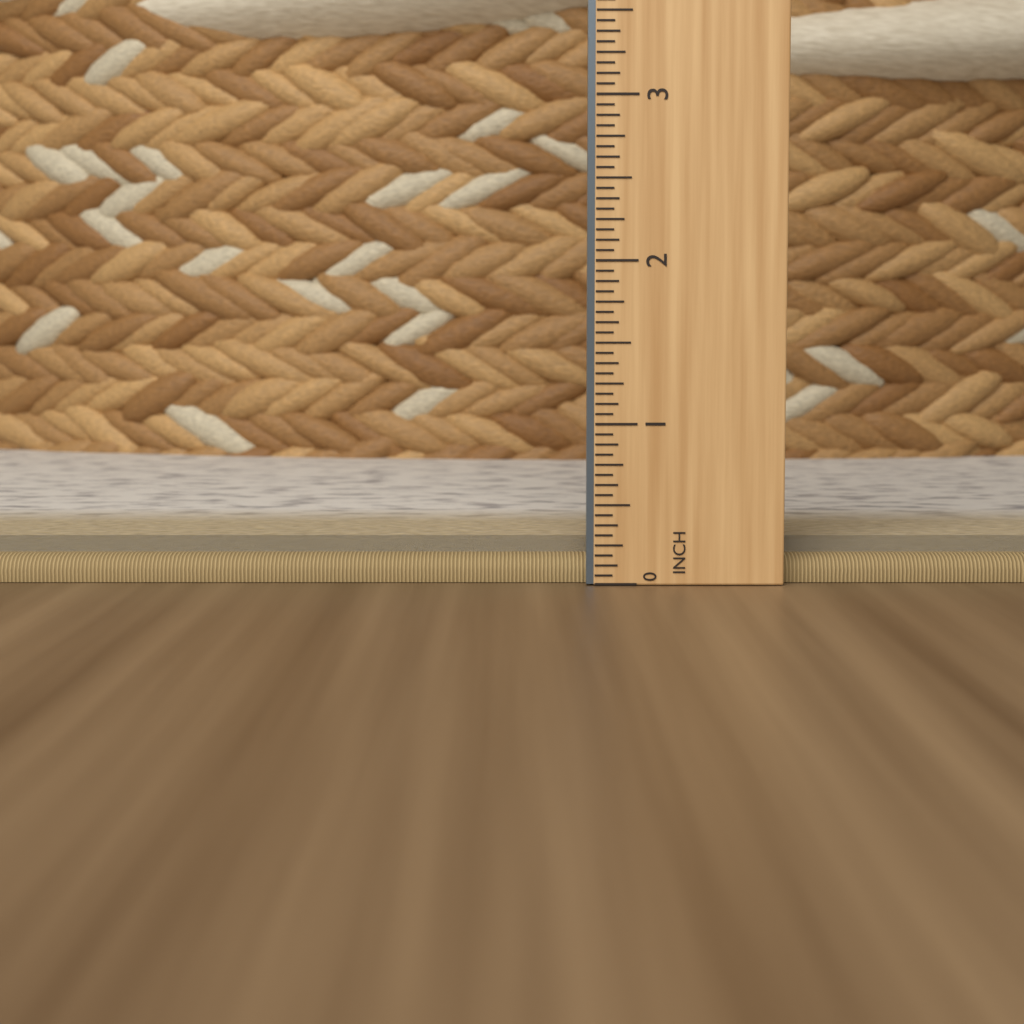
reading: 0.2500 in
